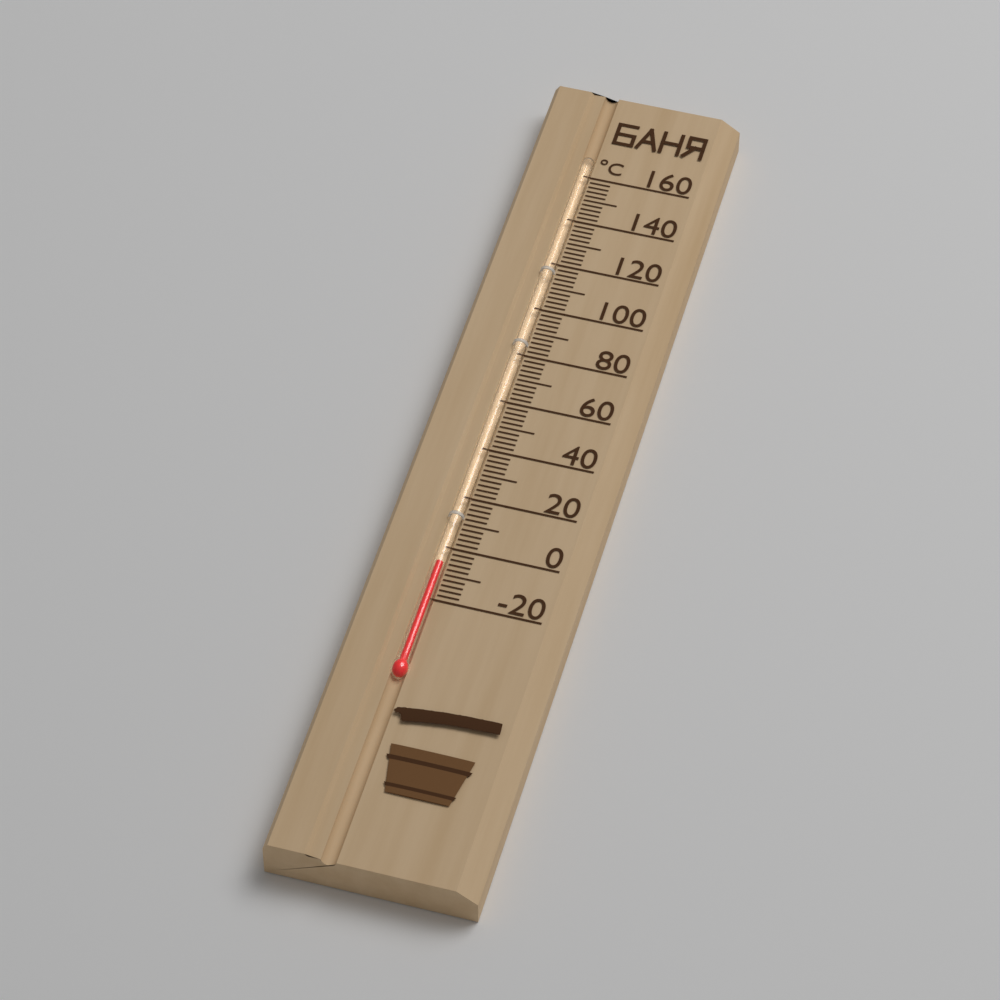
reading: -6 °C
